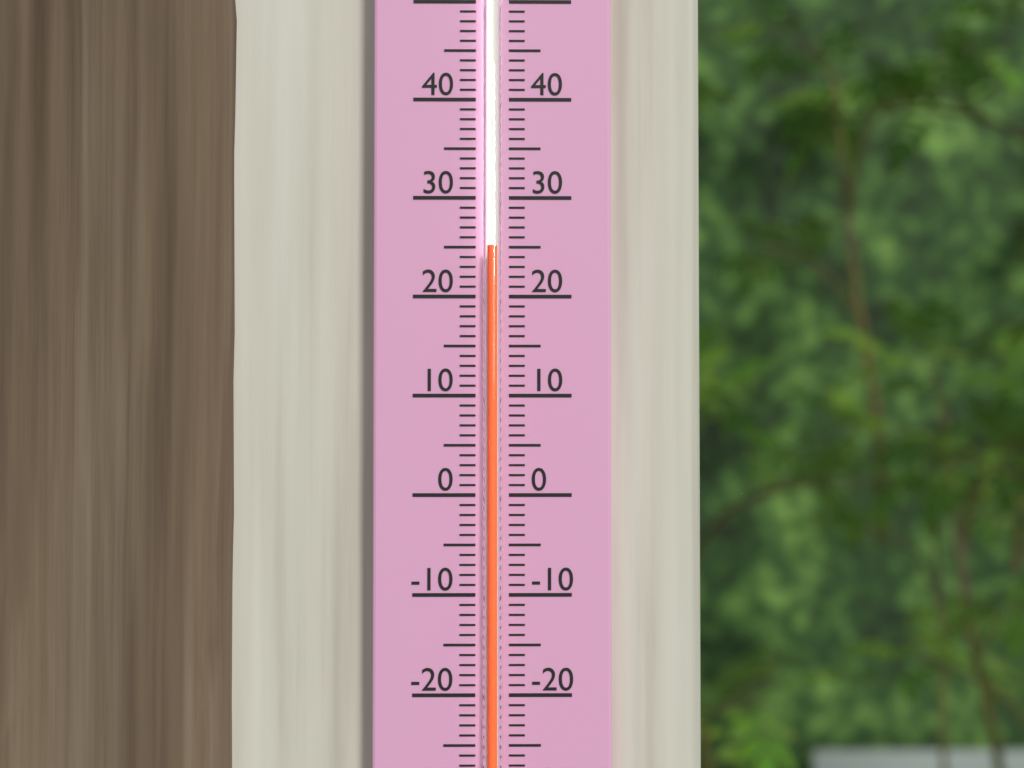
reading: 25 (no unit)
